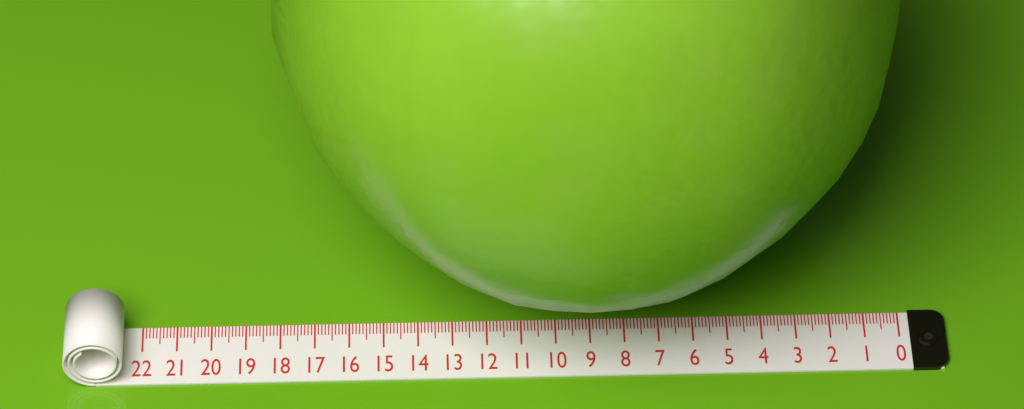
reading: 18.0 (no unit)
